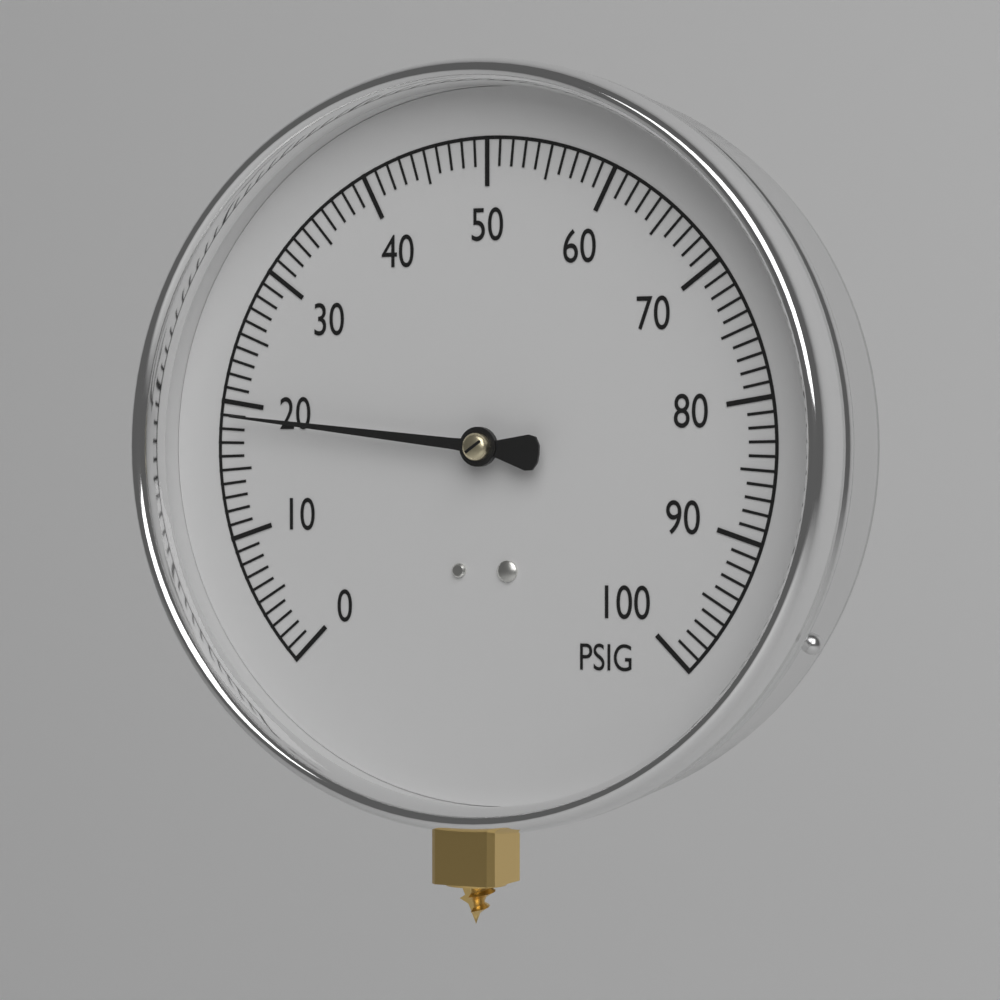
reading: 19 PSIG
